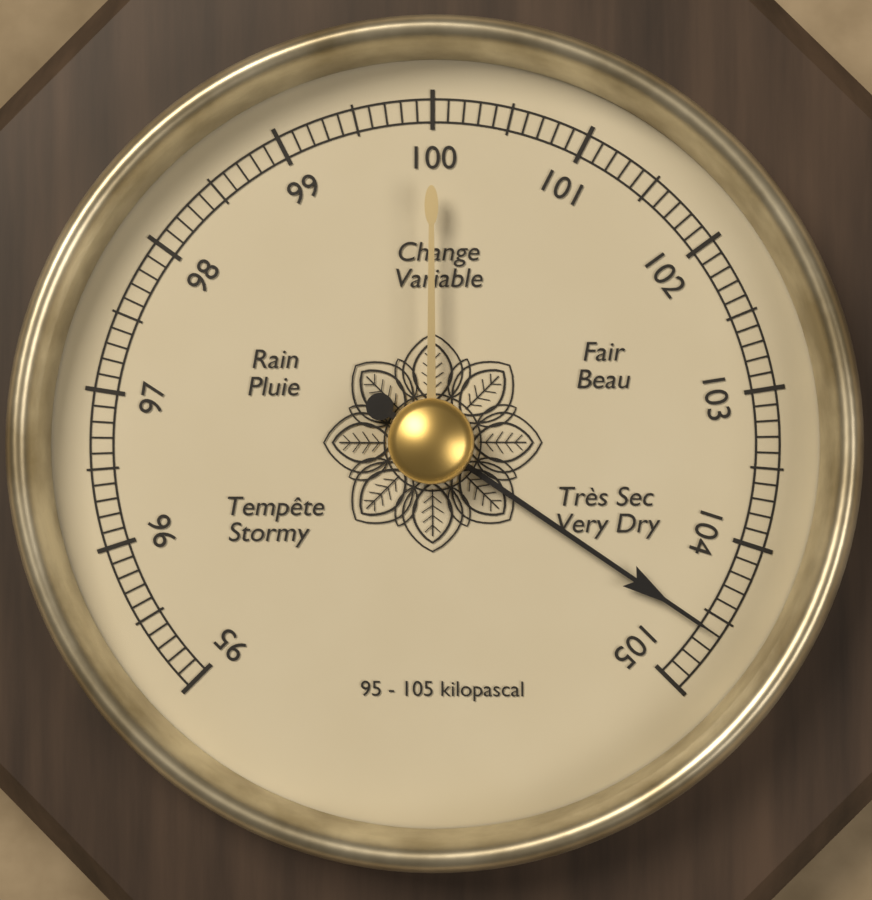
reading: 104.6 kPa
